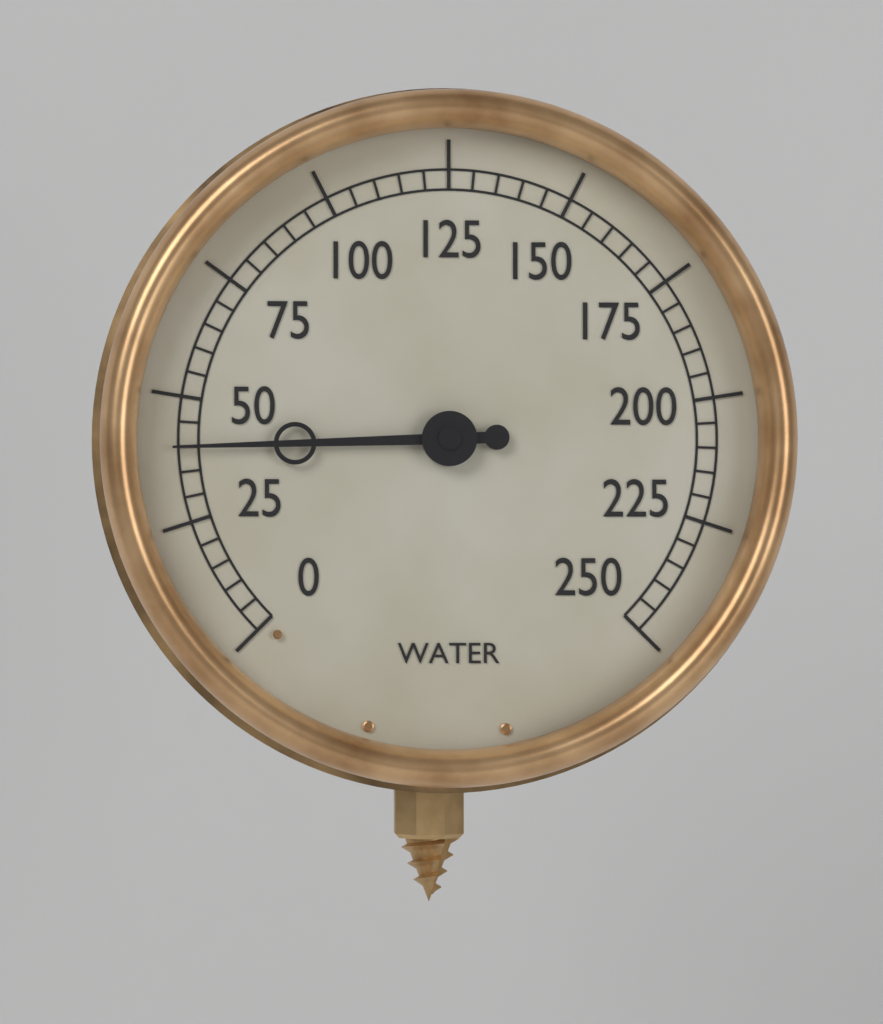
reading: 40 (no unit)
